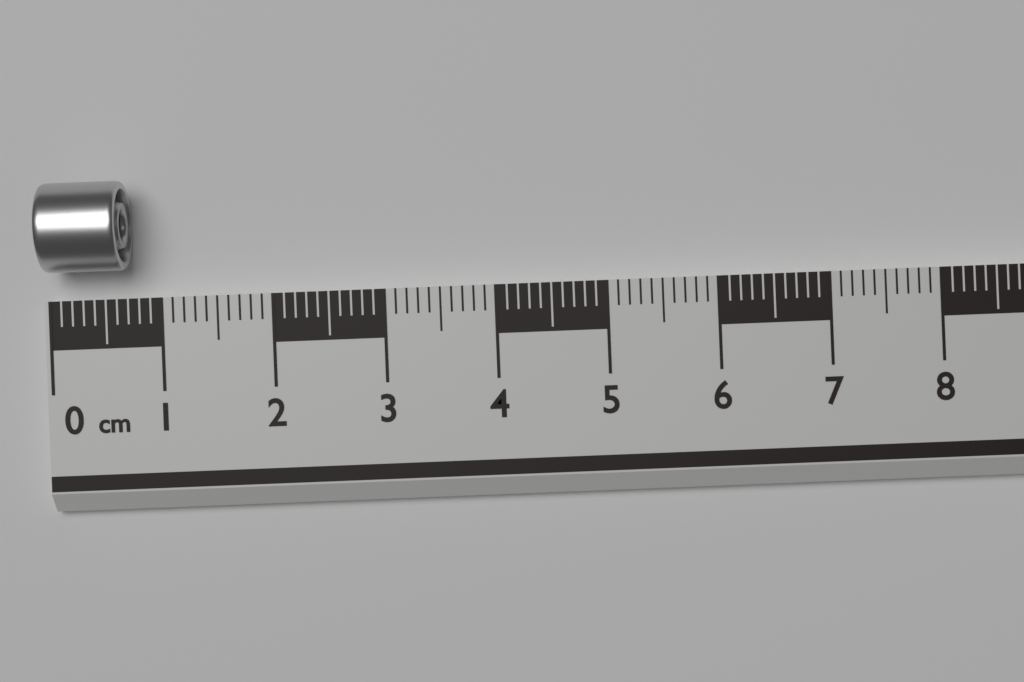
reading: 0.7 cm
